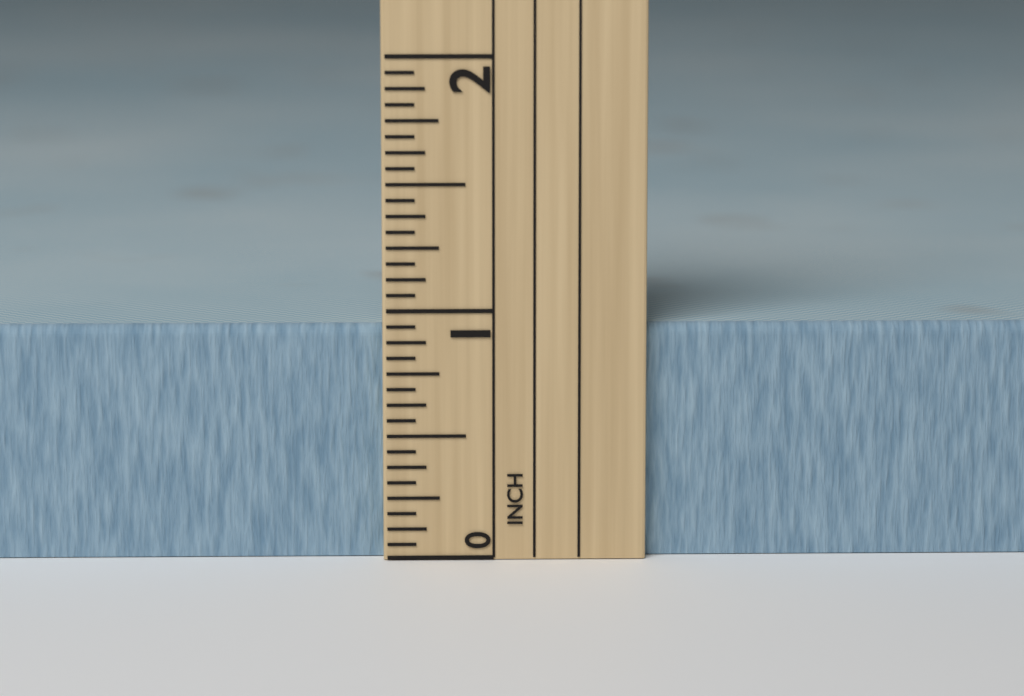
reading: 0.9375 in
